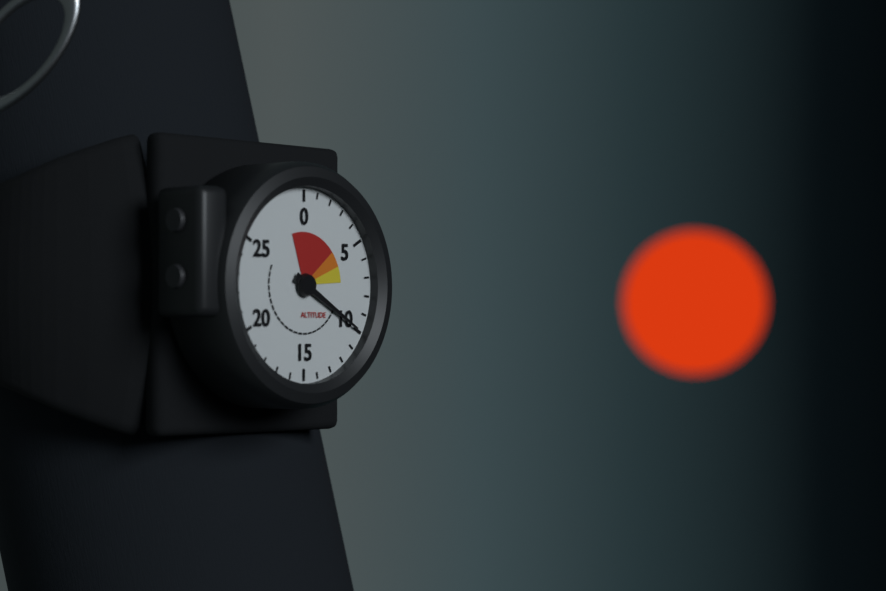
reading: 10 (no unit)
